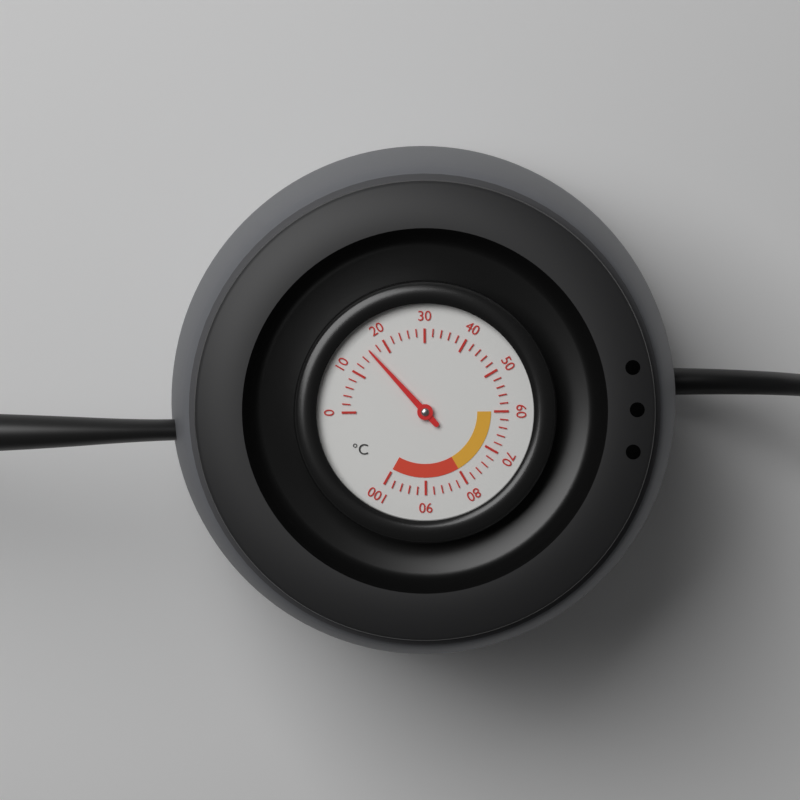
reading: 16 °C
